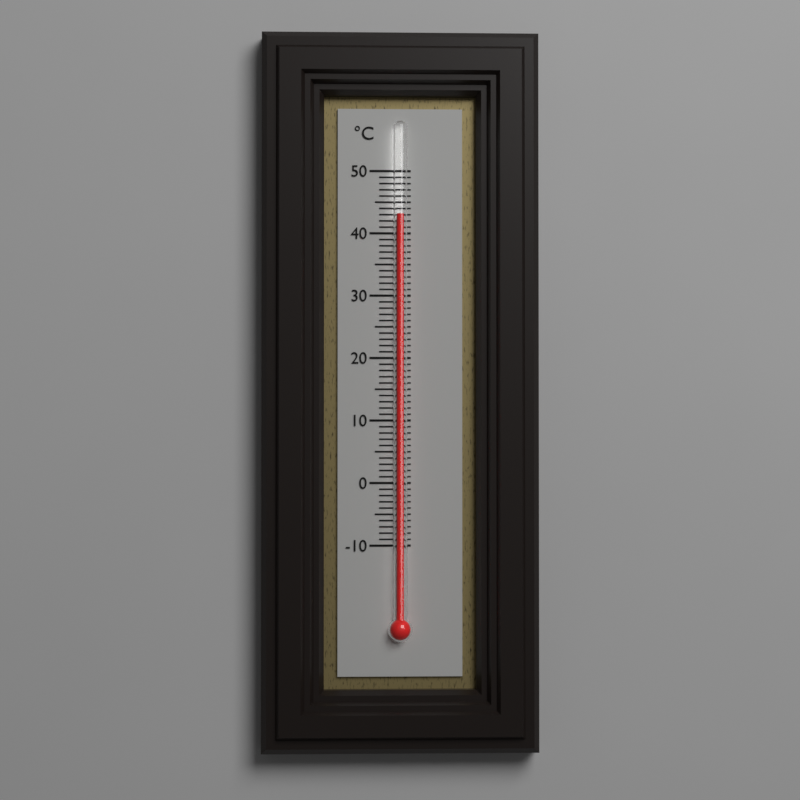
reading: 43 °C
